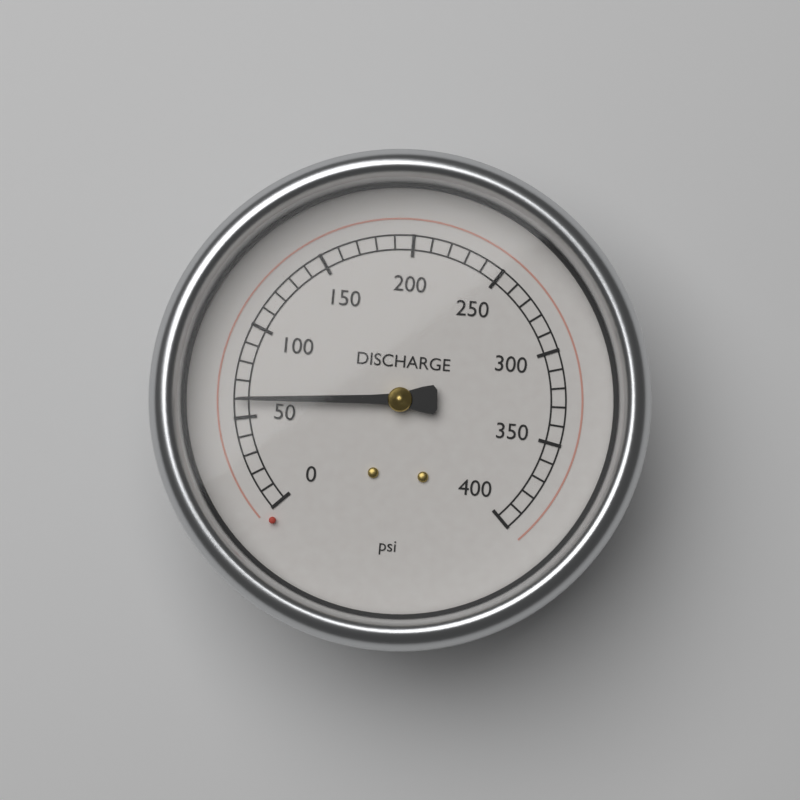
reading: 60 psi
